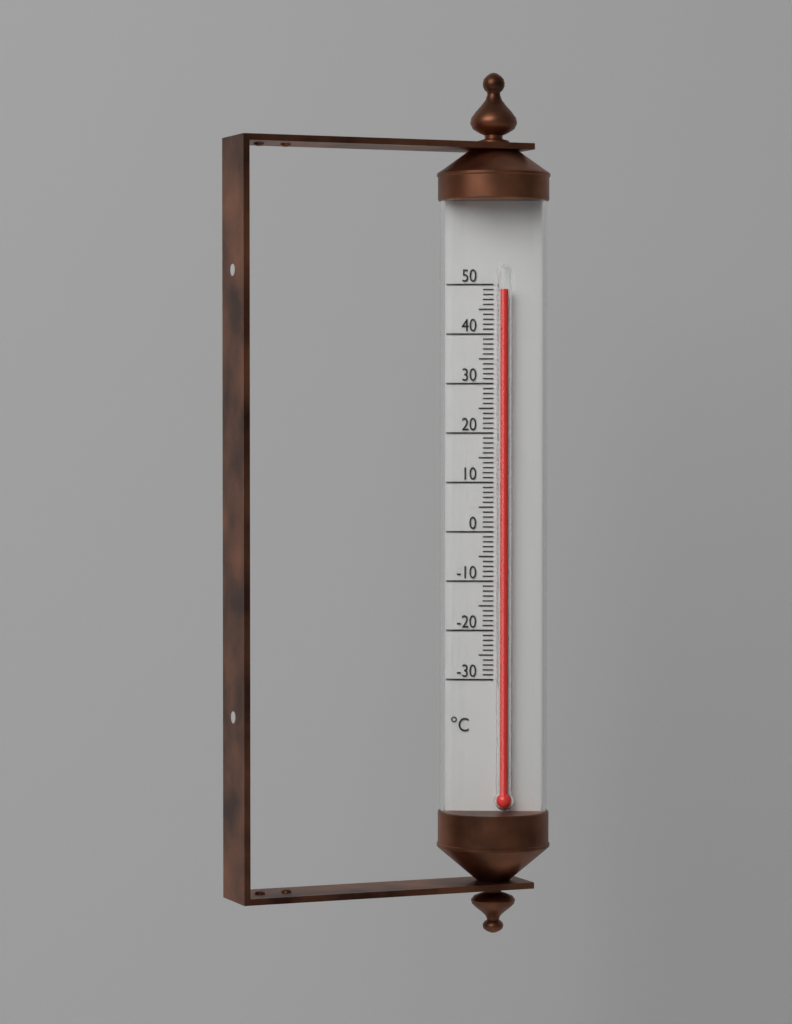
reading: 49 °C
